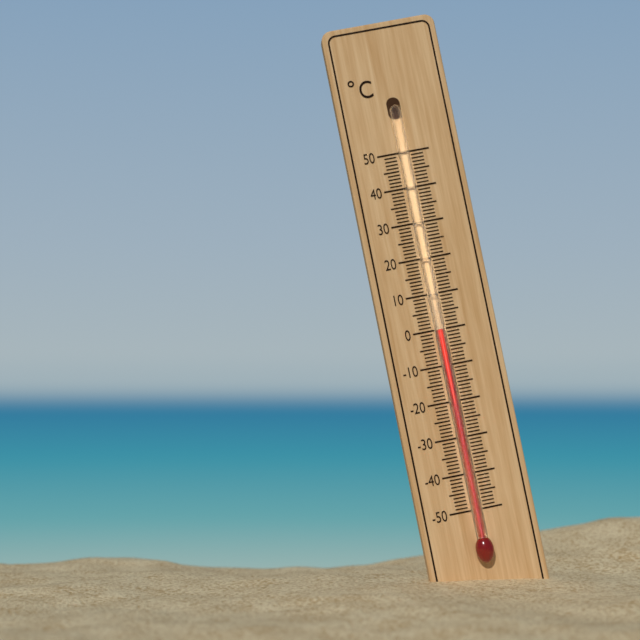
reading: 0 °C
